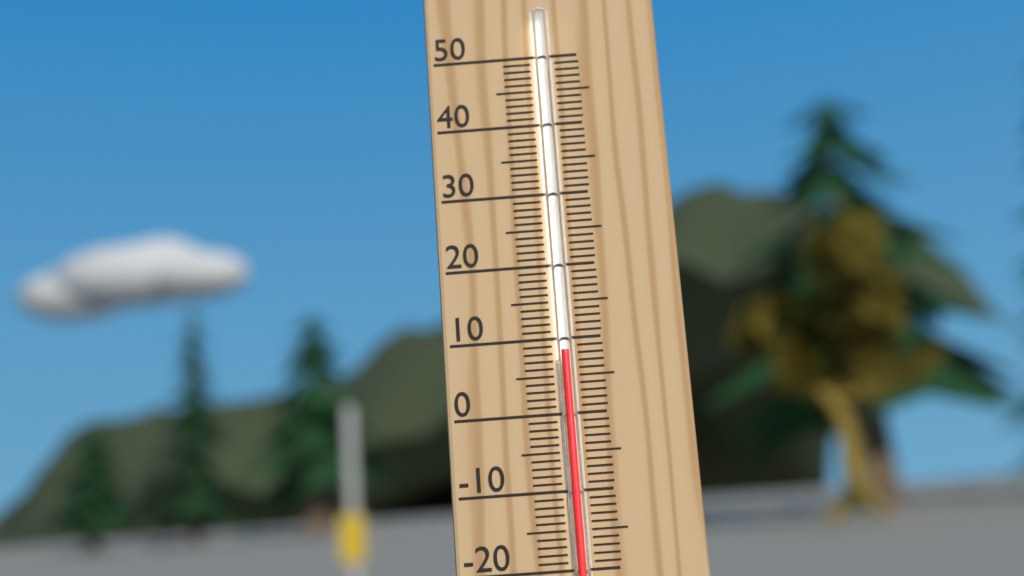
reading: 8 °C
